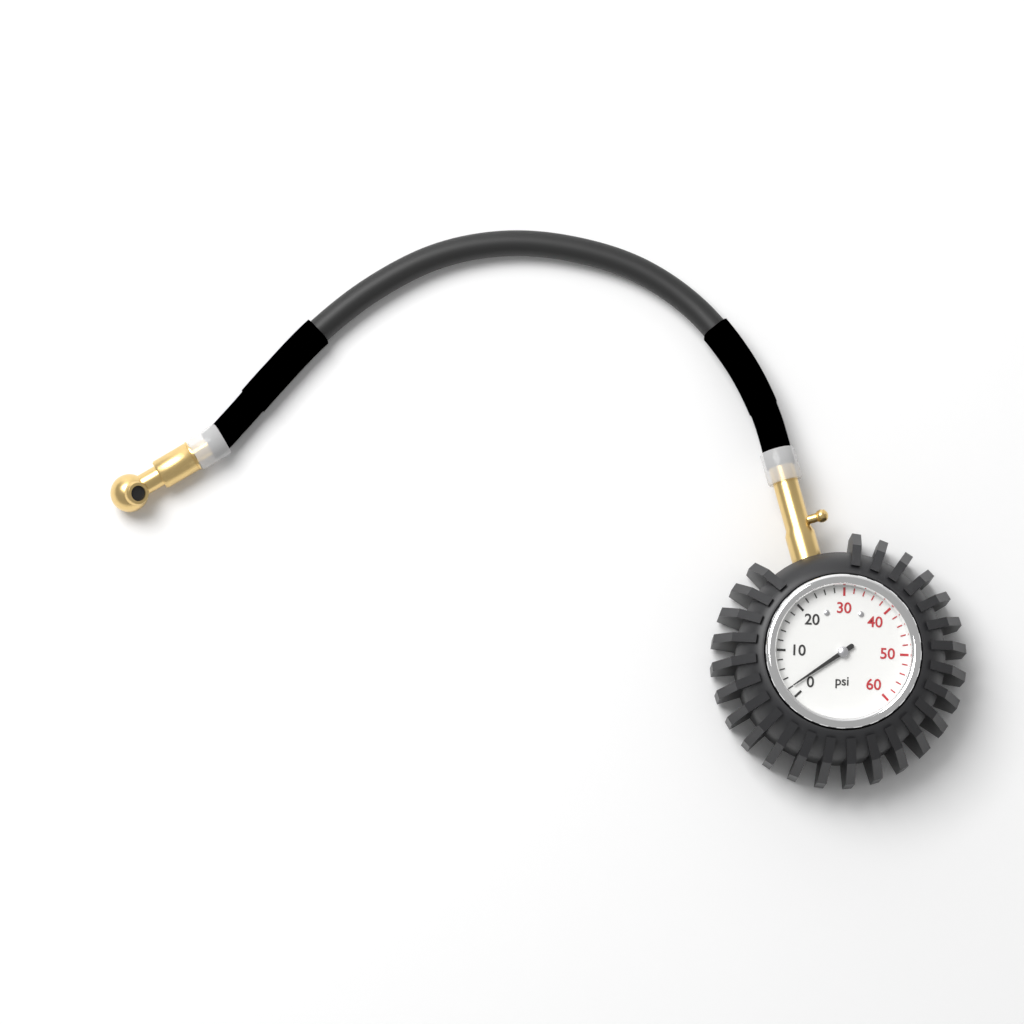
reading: 2 psi
